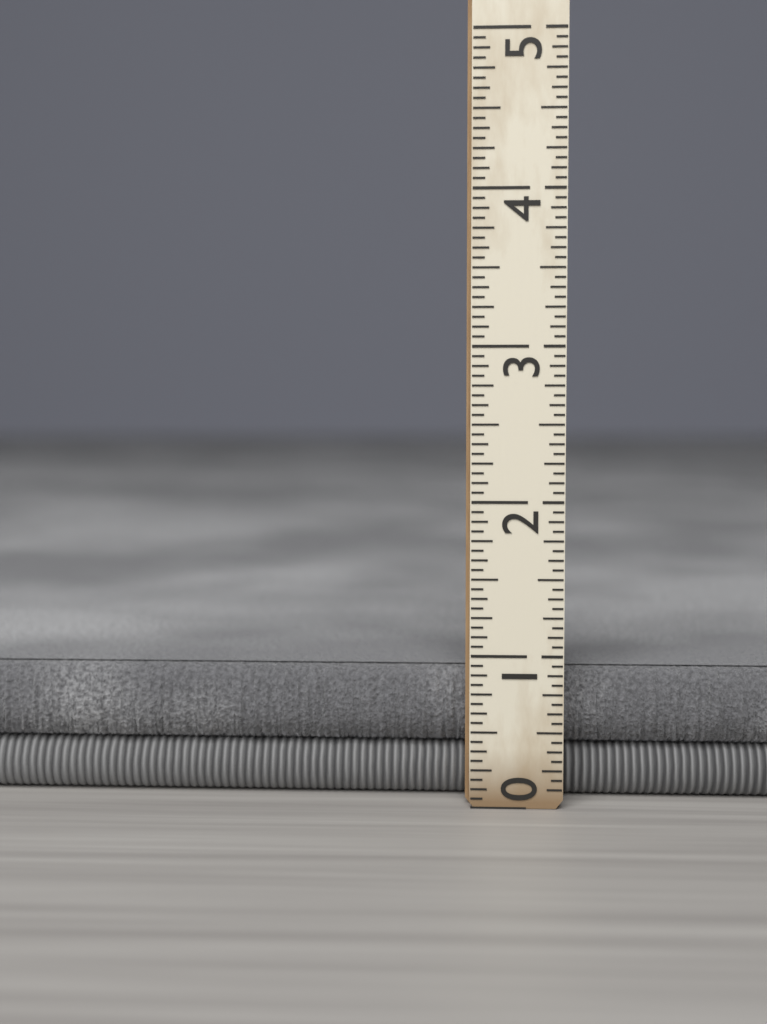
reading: 0.8750 (no unit)
